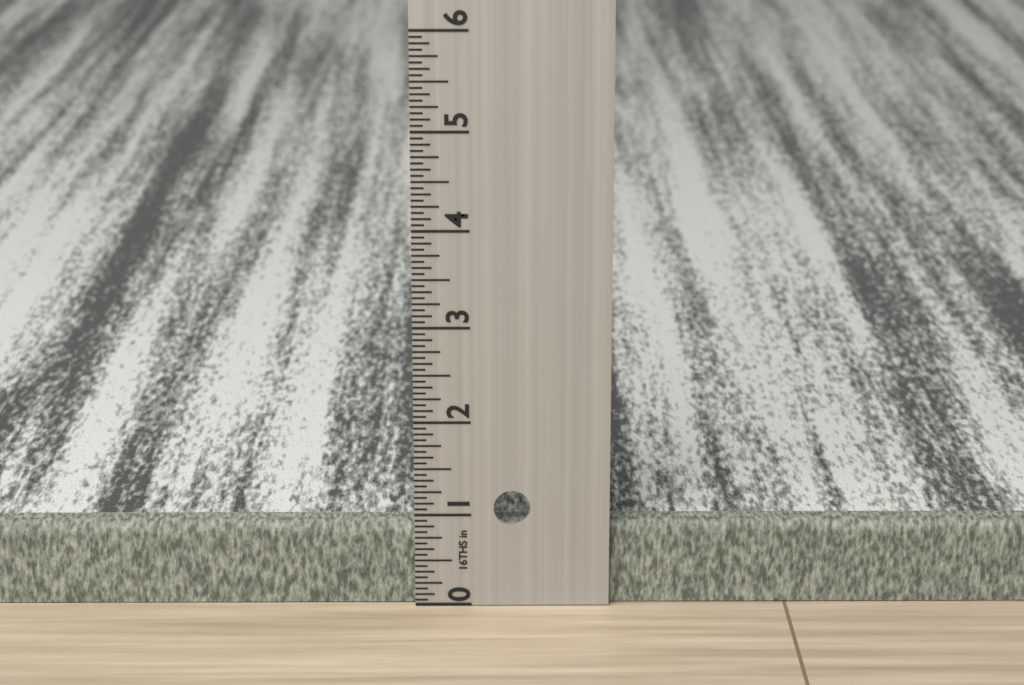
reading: 0.8750 in
